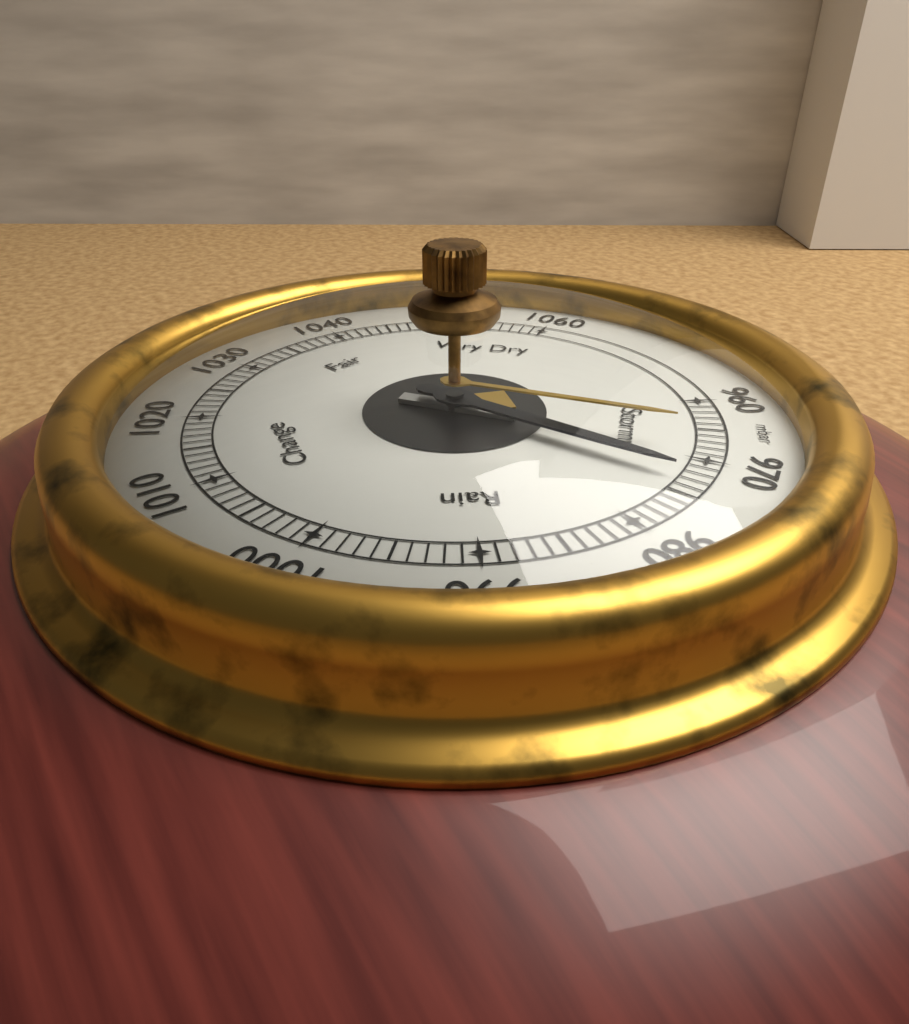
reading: 973 mbar
